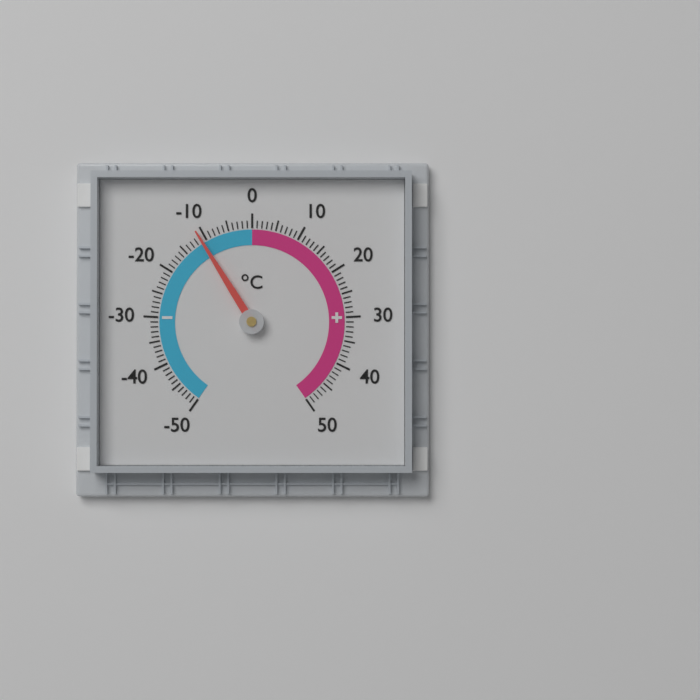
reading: -11 °C
